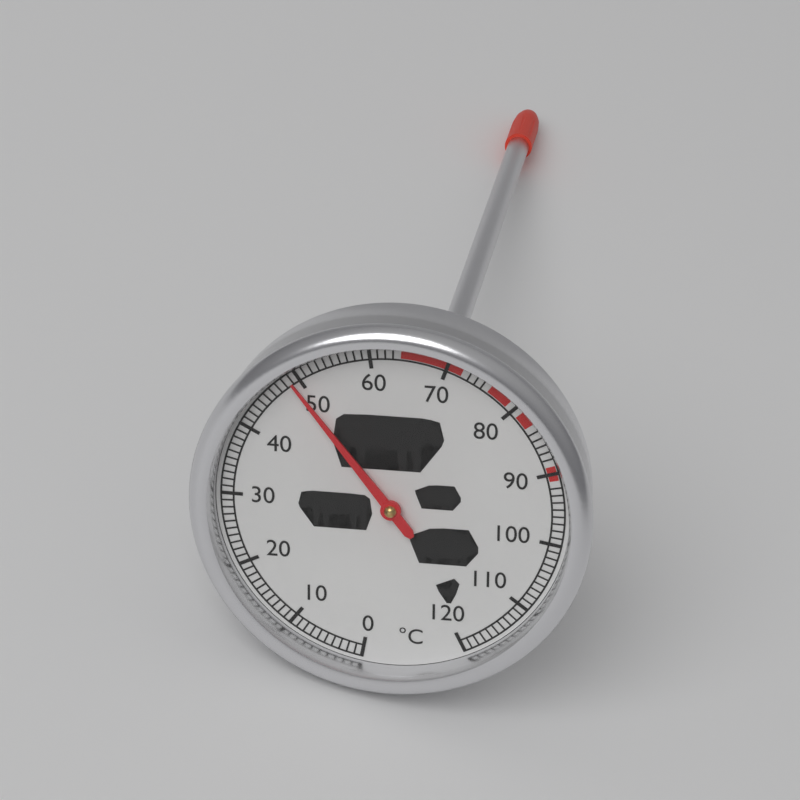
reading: 49 °C
